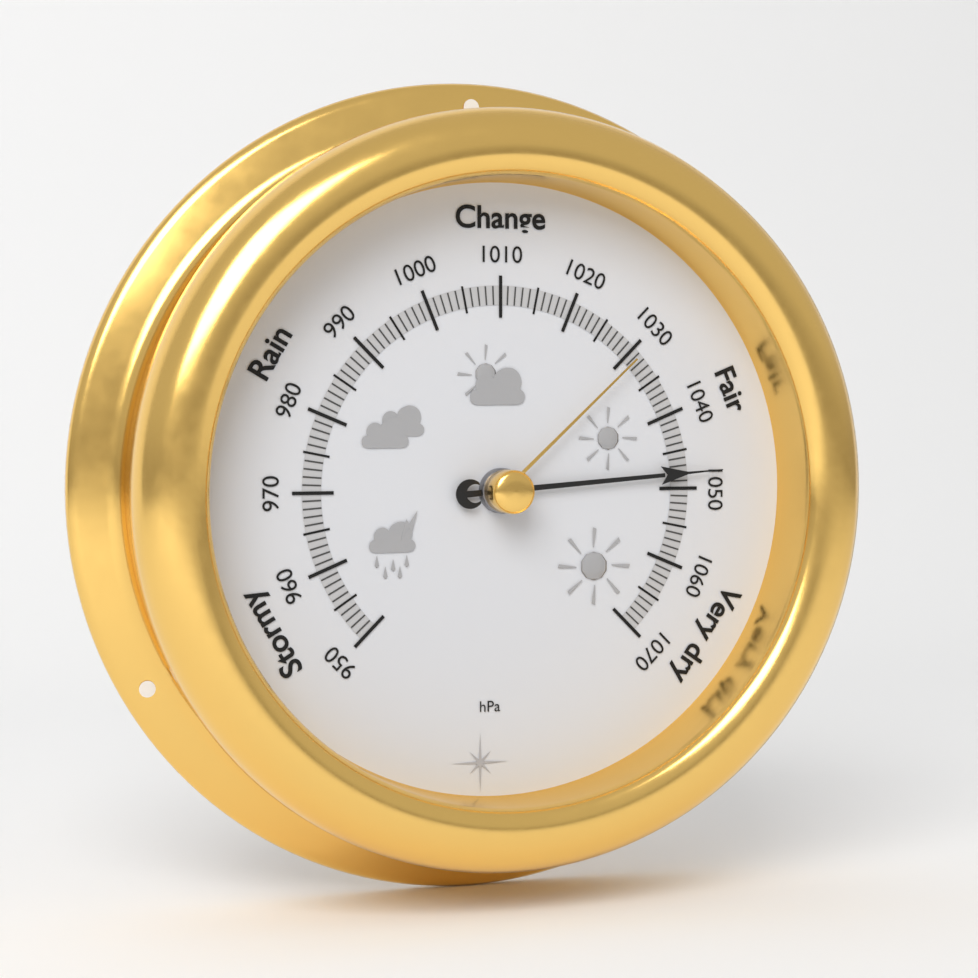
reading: 1048 hPa
